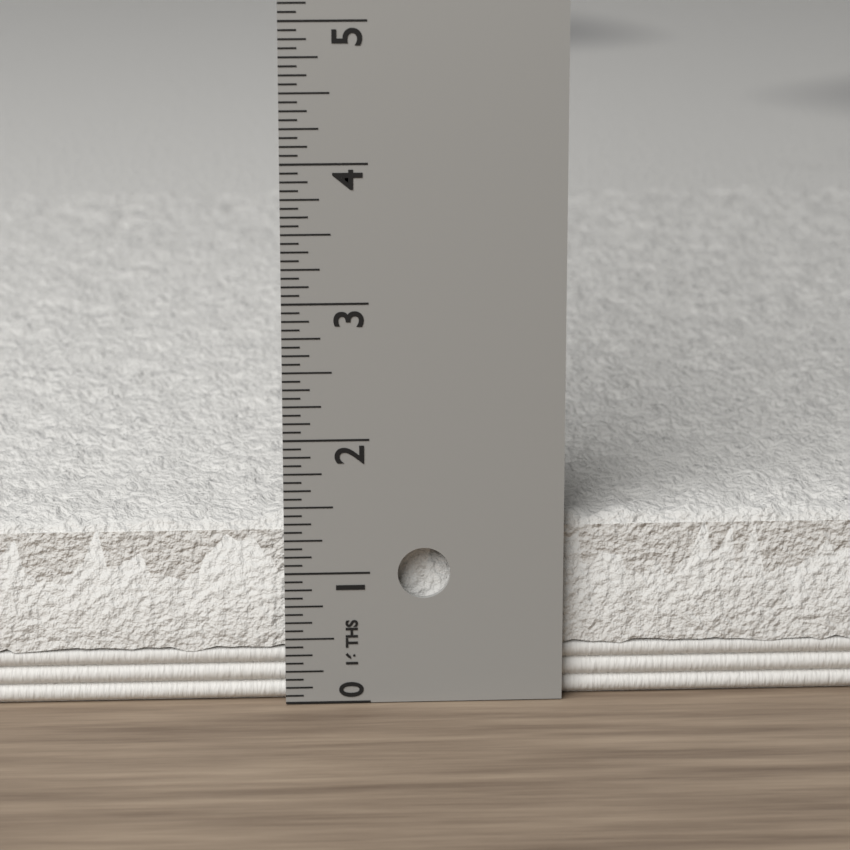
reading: 1.4375 in
